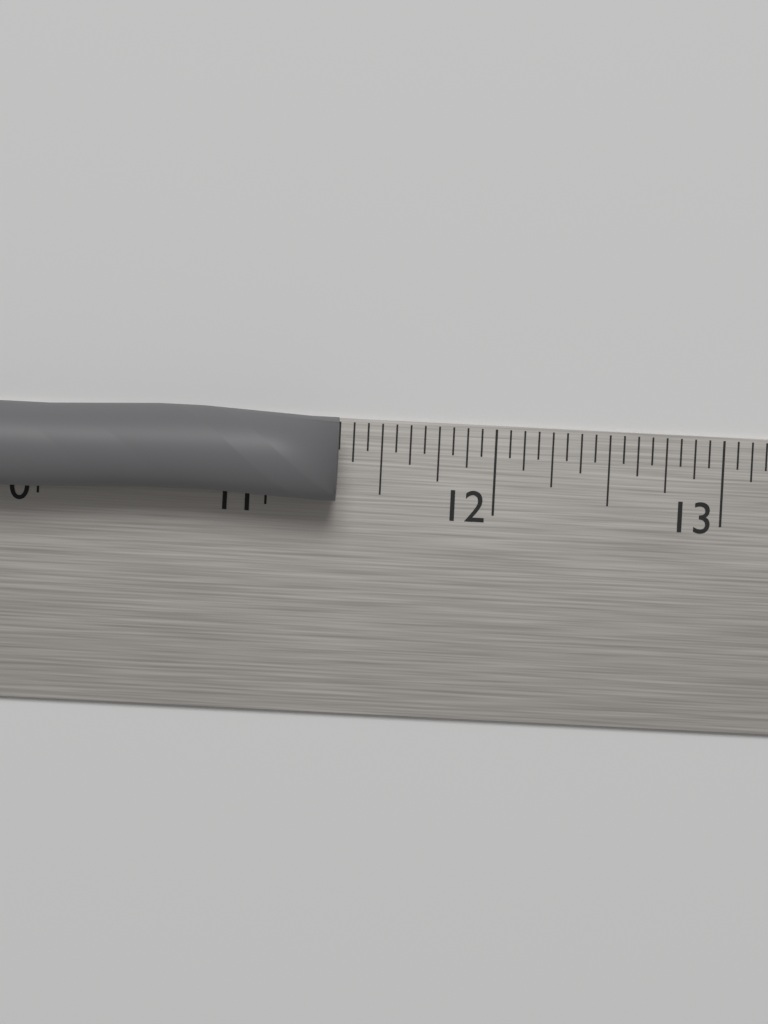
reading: 11.3125 in
